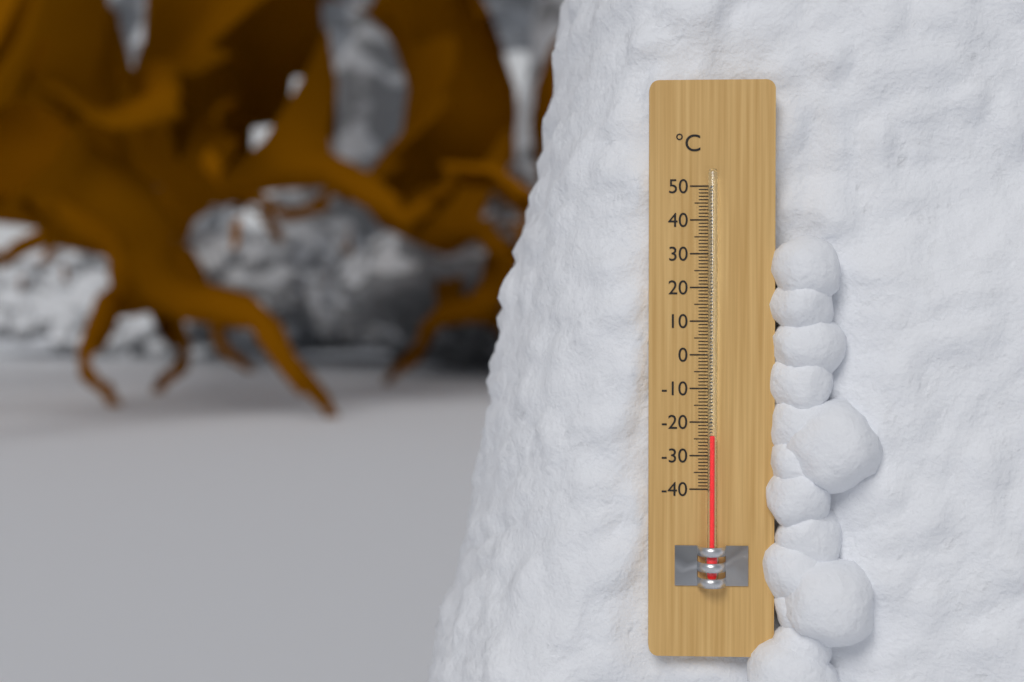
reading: -24 °C
